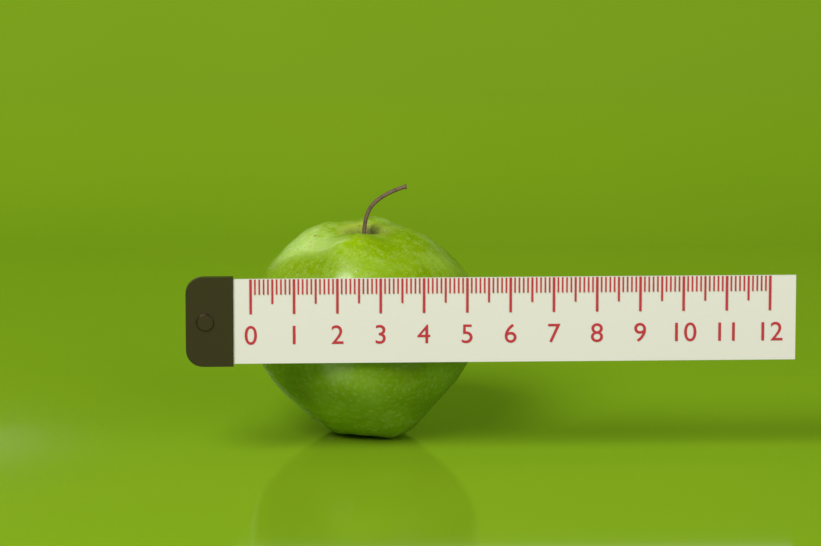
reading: 5.4 (no unit)
